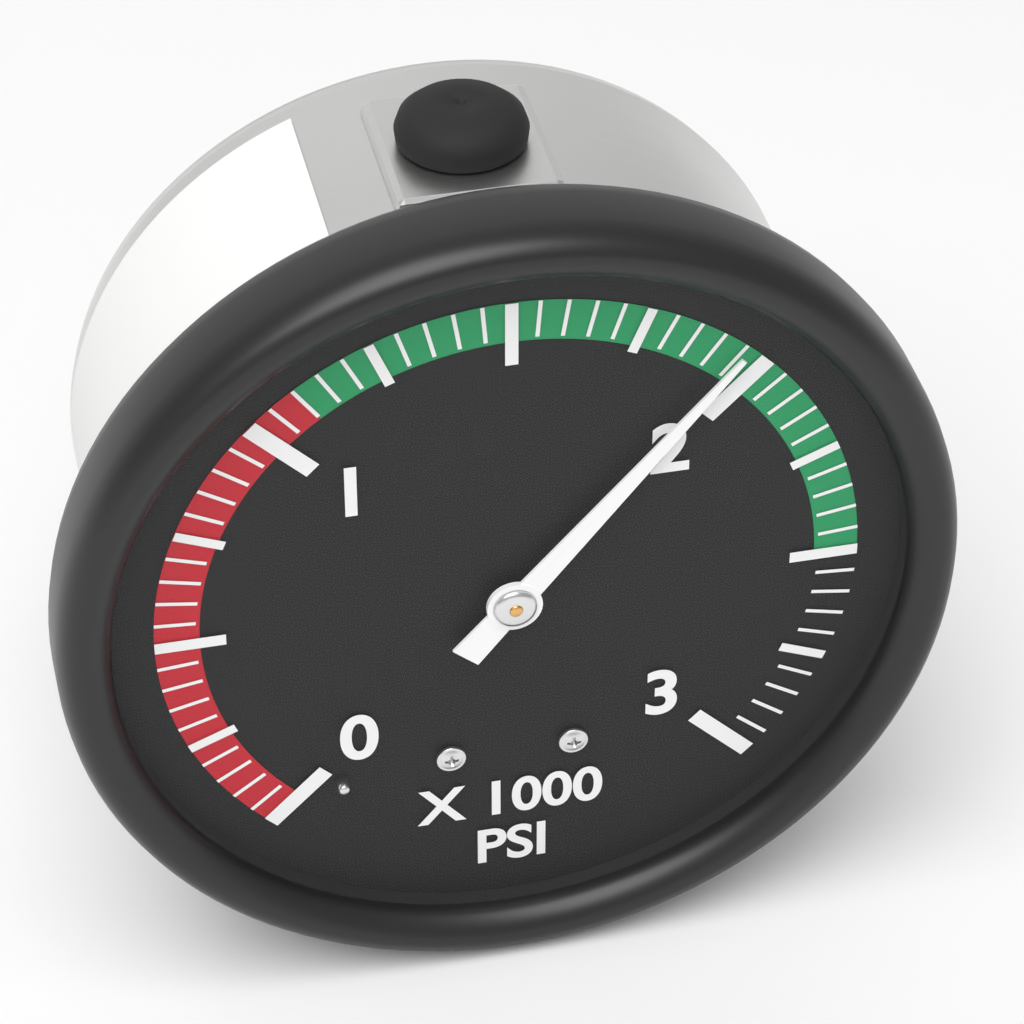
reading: 1950 psi
